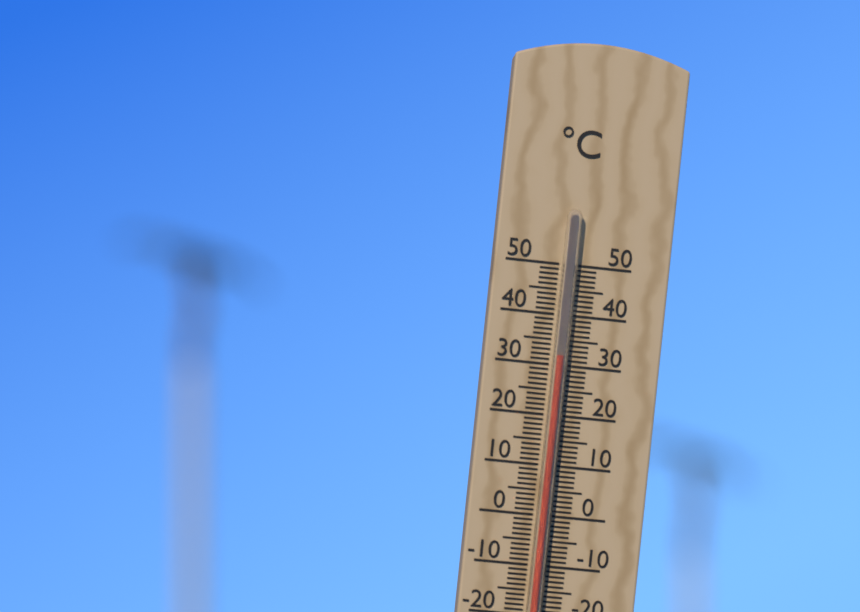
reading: 32 °C
